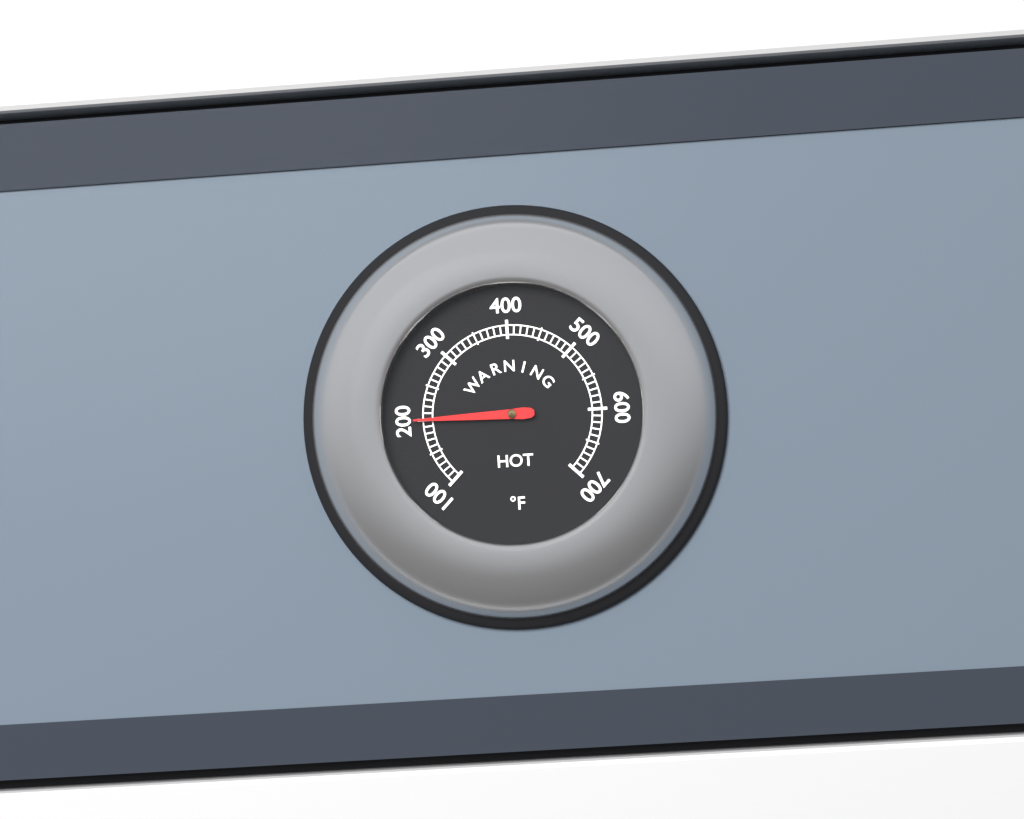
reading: 200 °F
